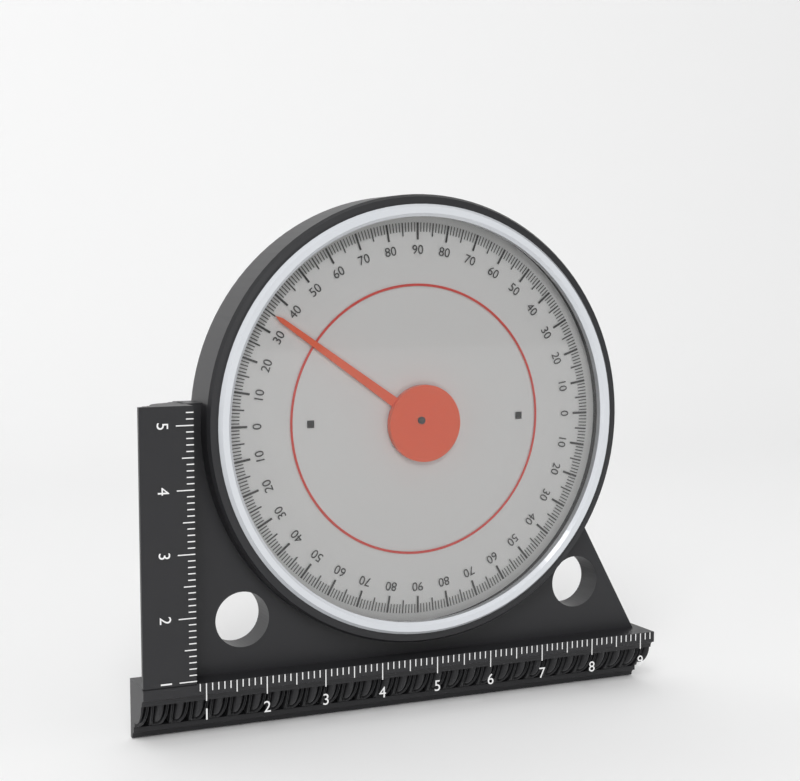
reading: 35 (no unit)
